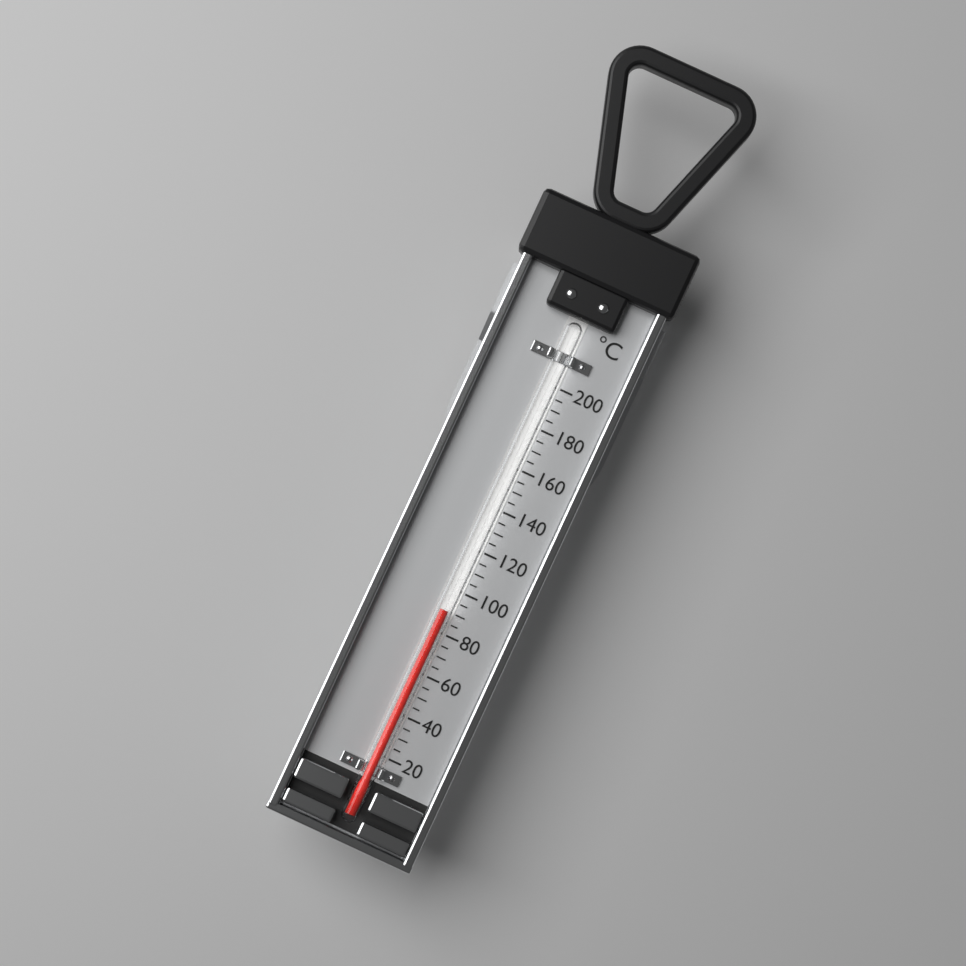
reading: 90 °C
